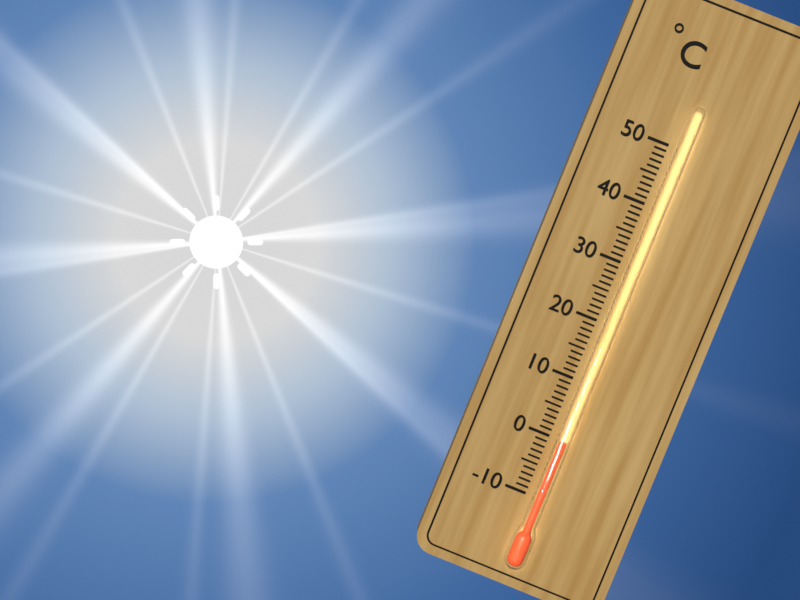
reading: 0 °C
